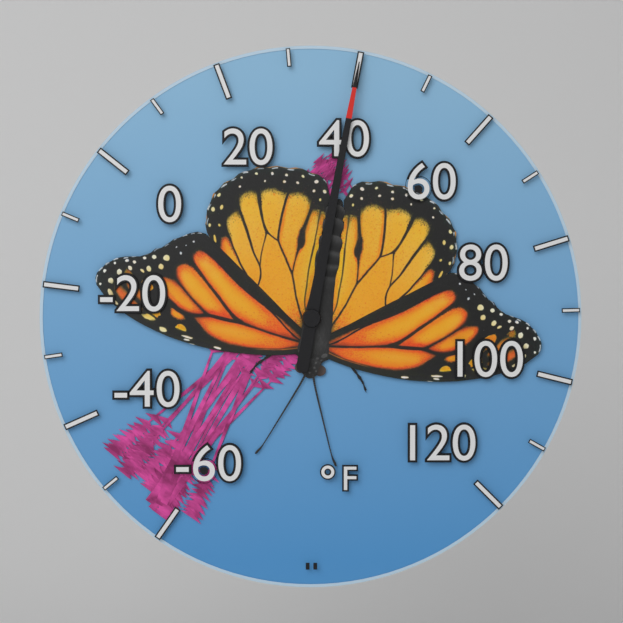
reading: 40 °F
